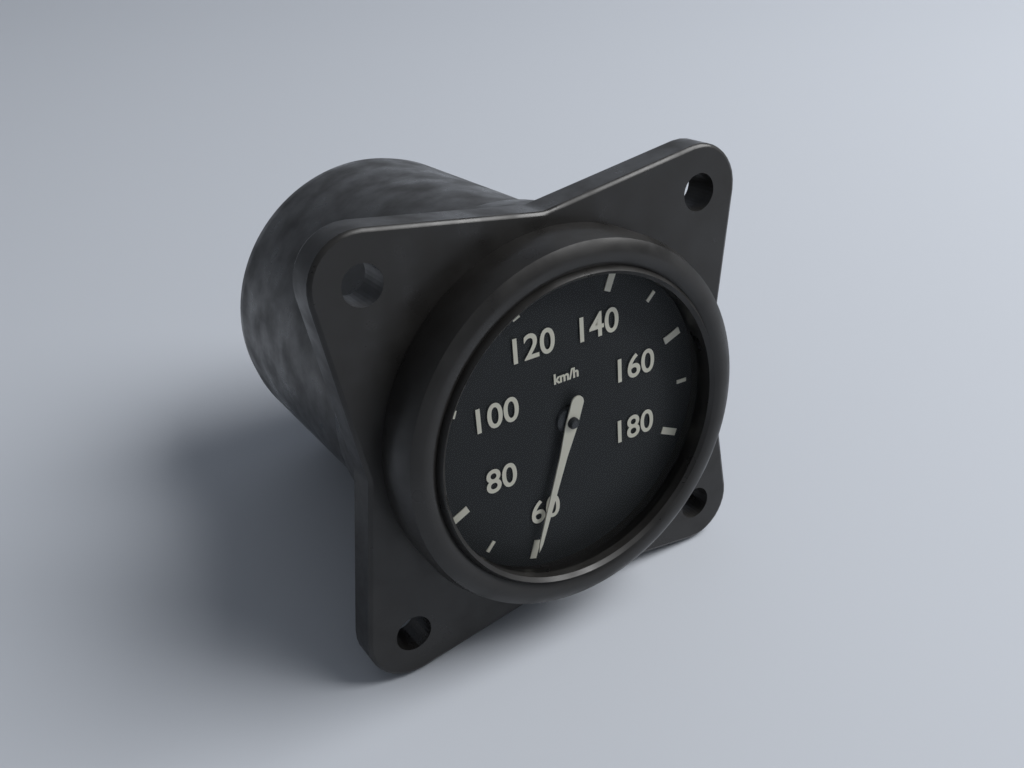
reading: 60 km/h
